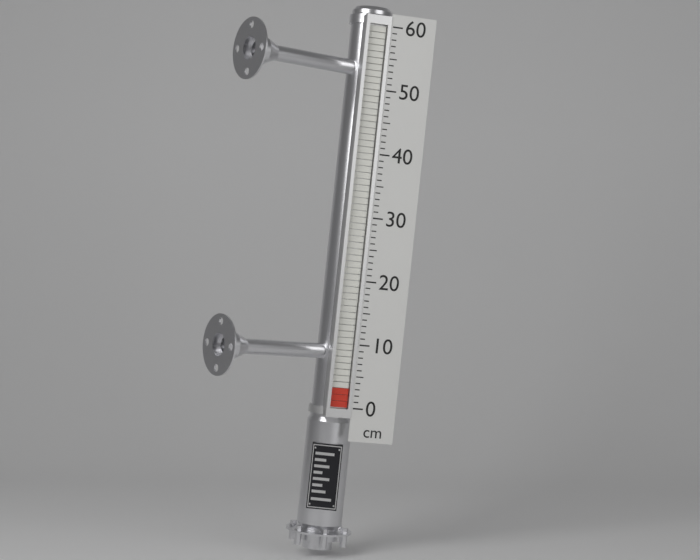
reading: 3 cm
